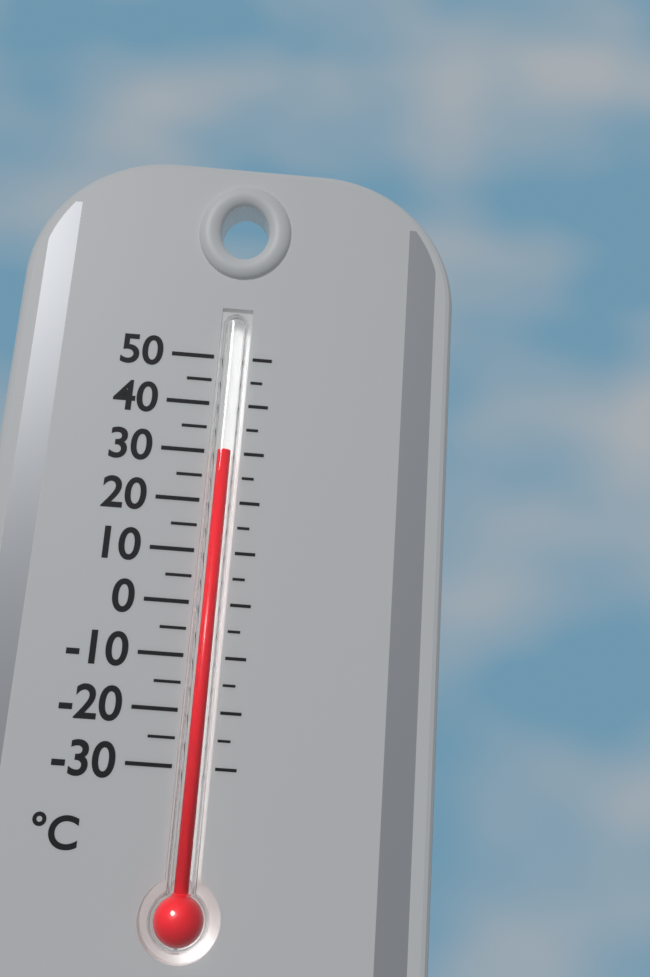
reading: 30 °C
